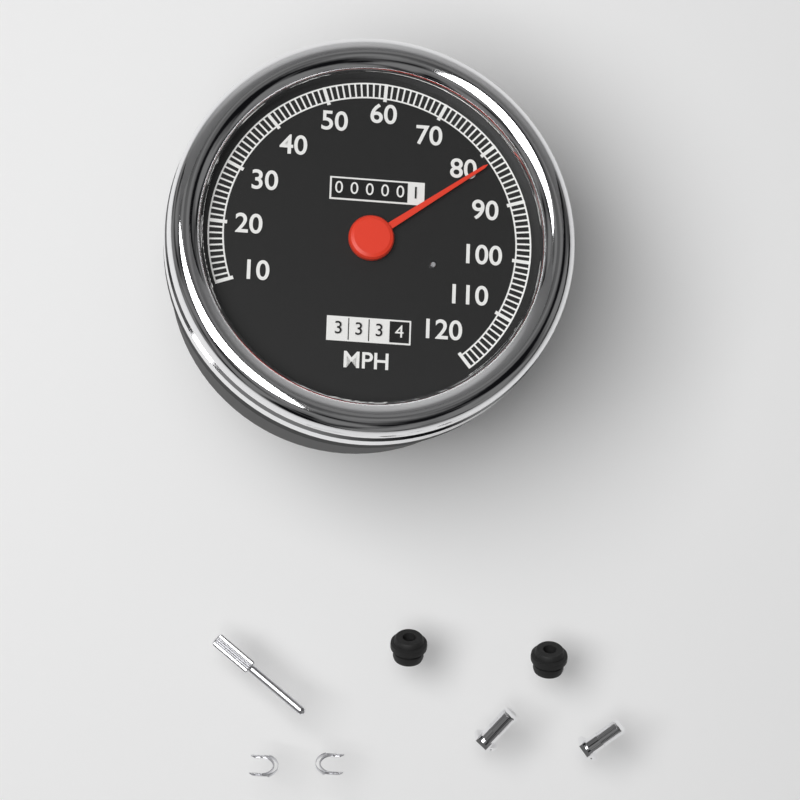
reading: 82 MPH
